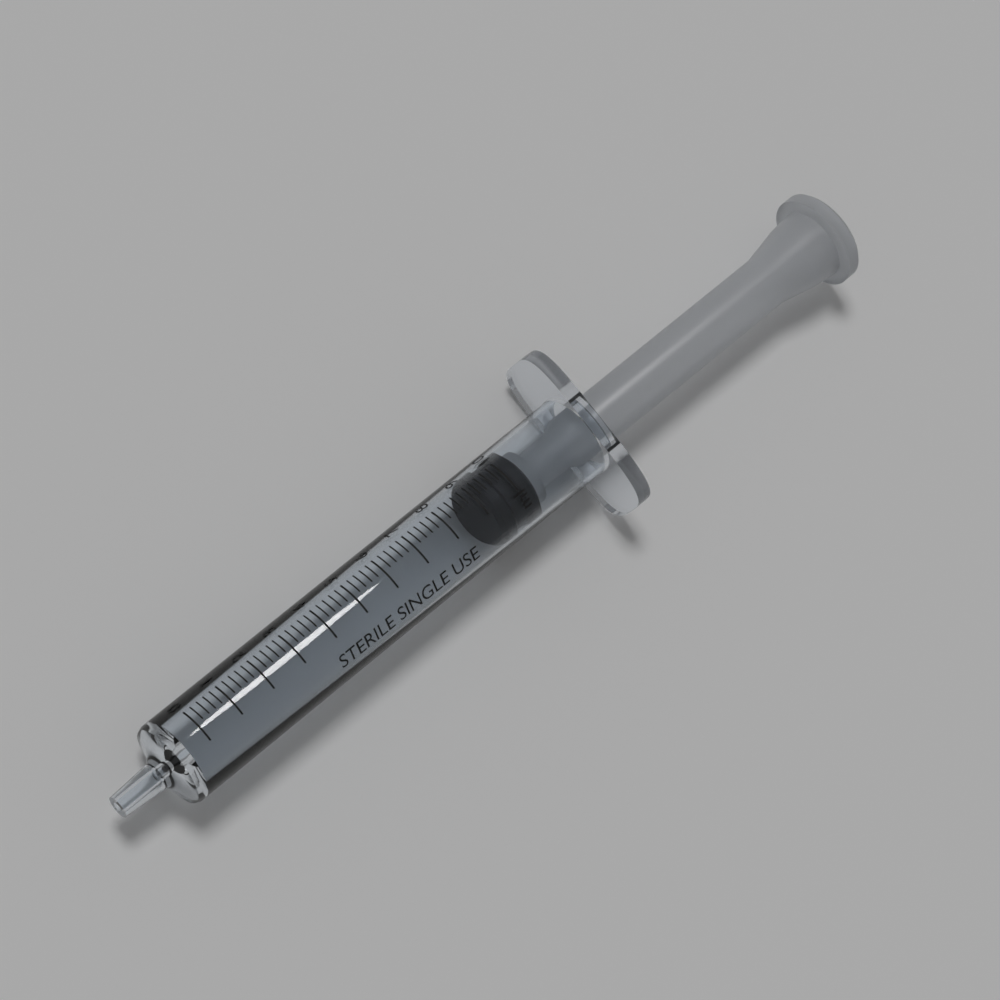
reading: 9.2 ml
